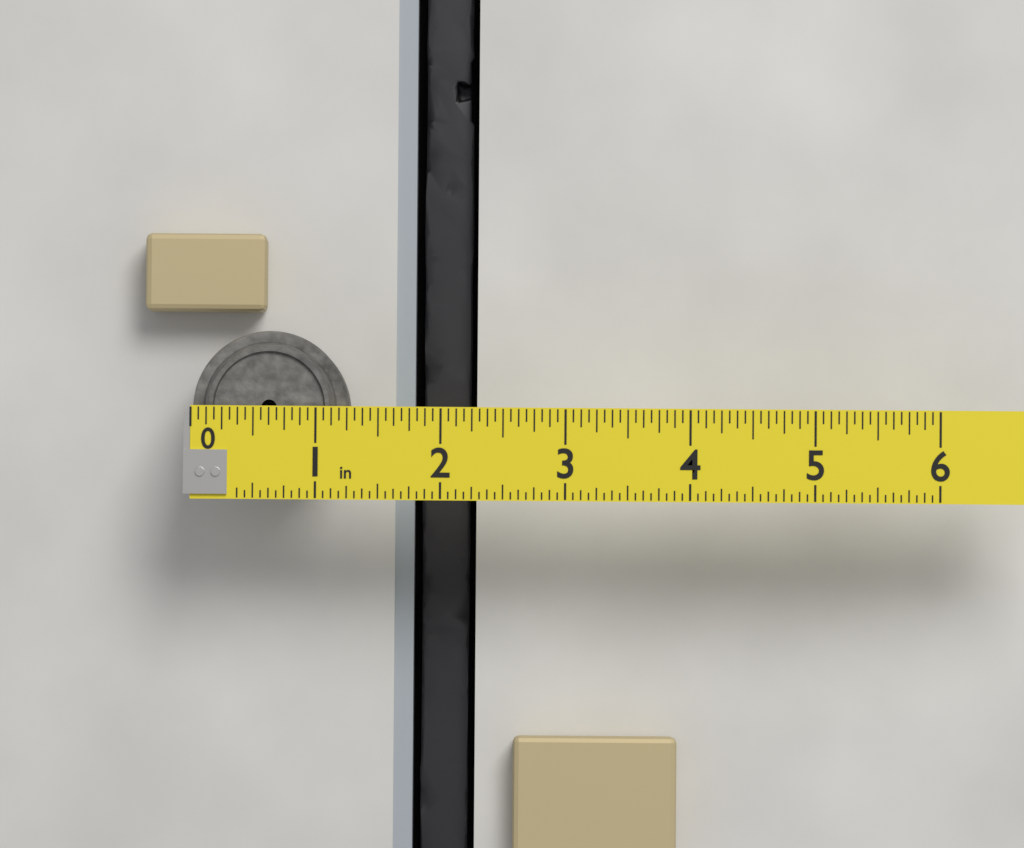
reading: 1.2500 in
